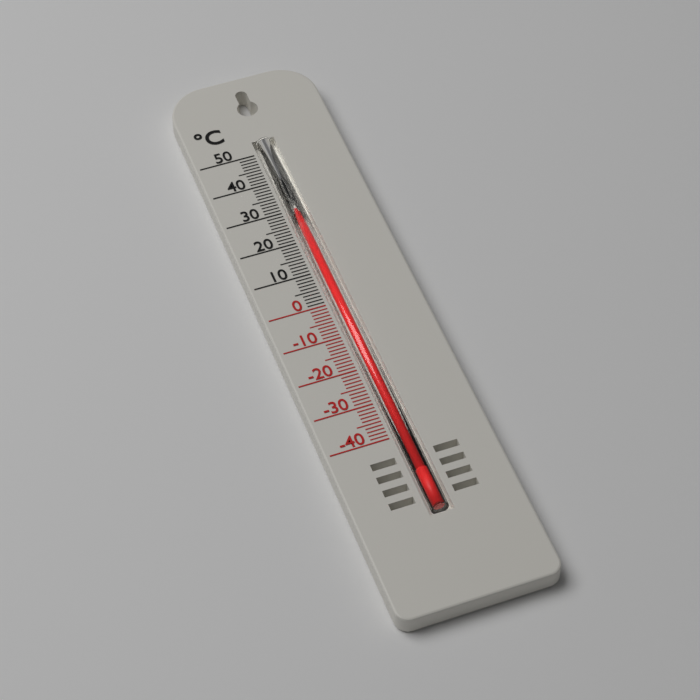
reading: 30 °C
